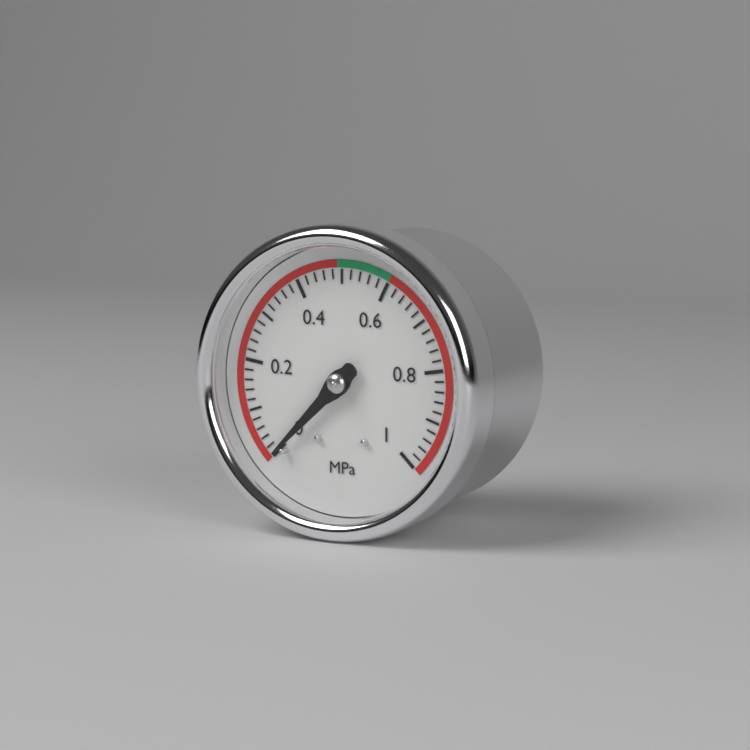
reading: 0.00 MPa
